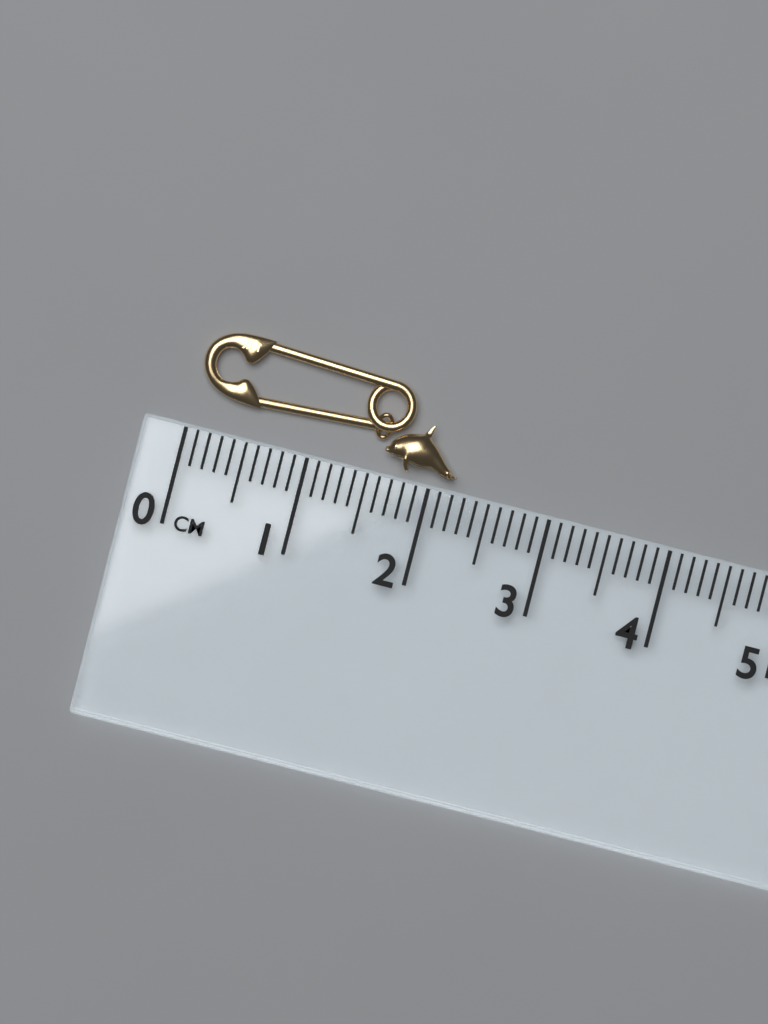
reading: 2.2 cm
